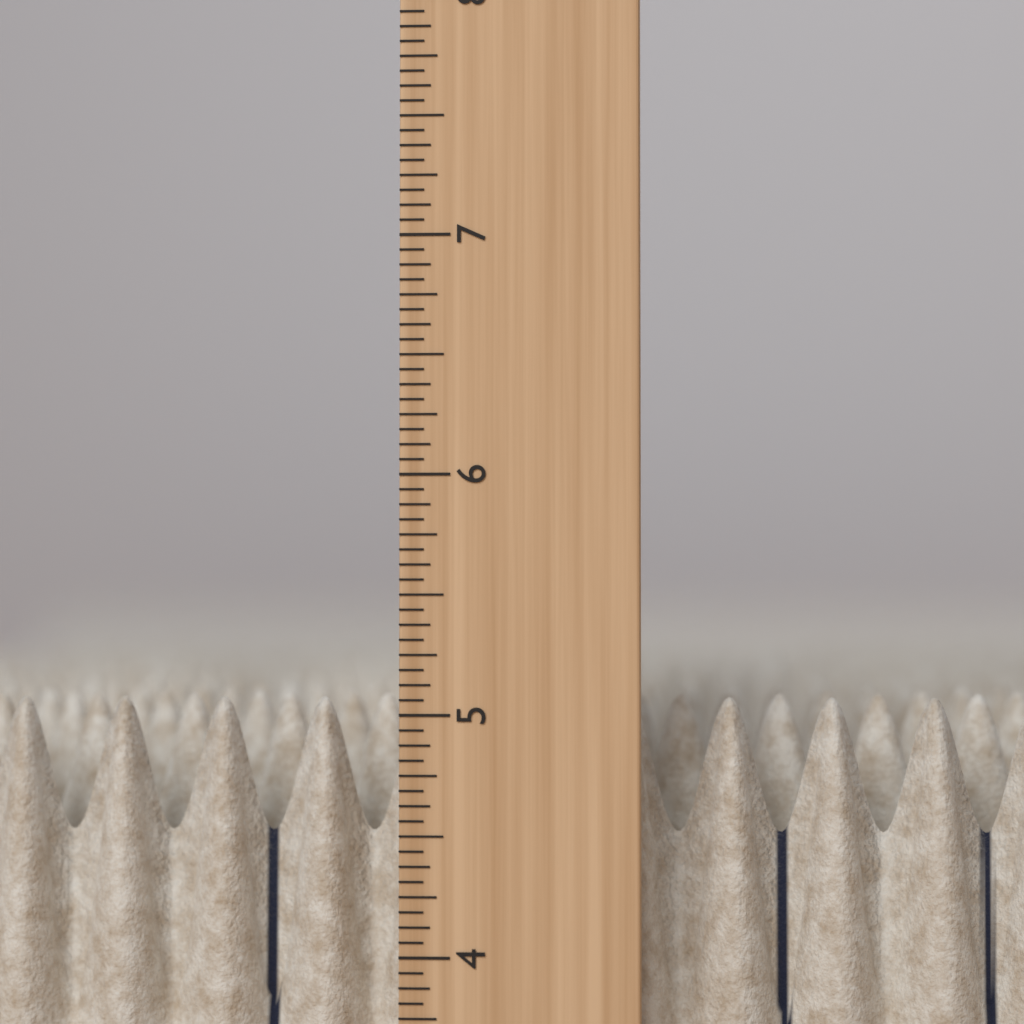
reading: 5.0625 in
